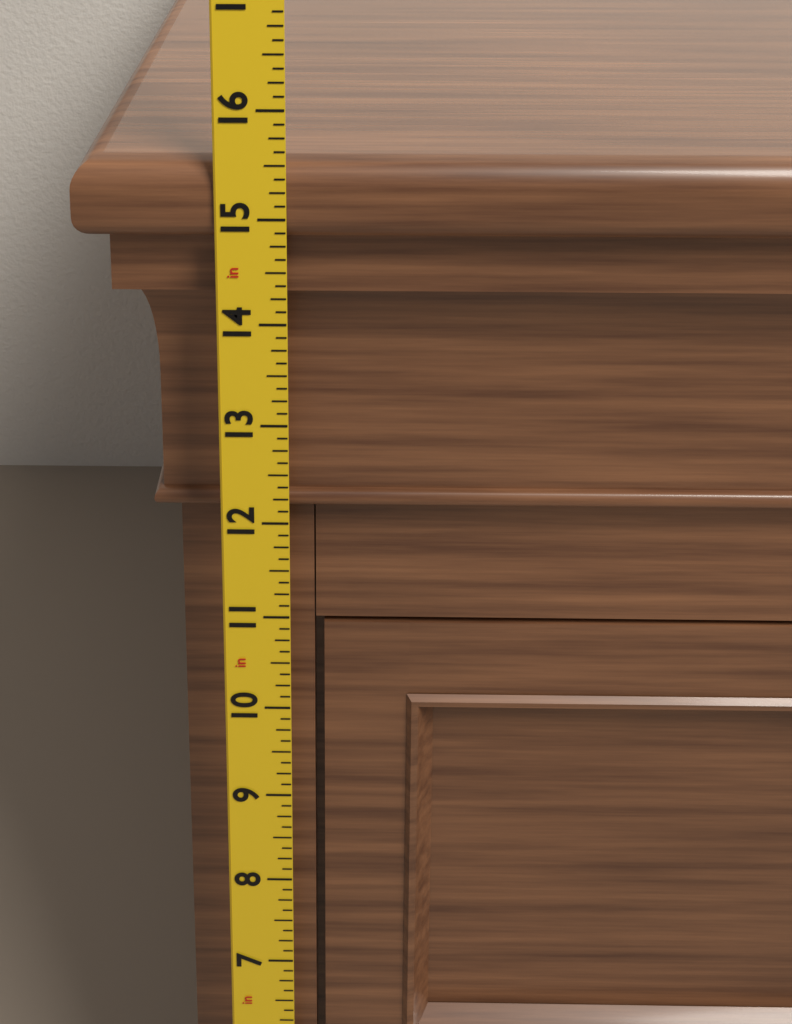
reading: 15.500 in
